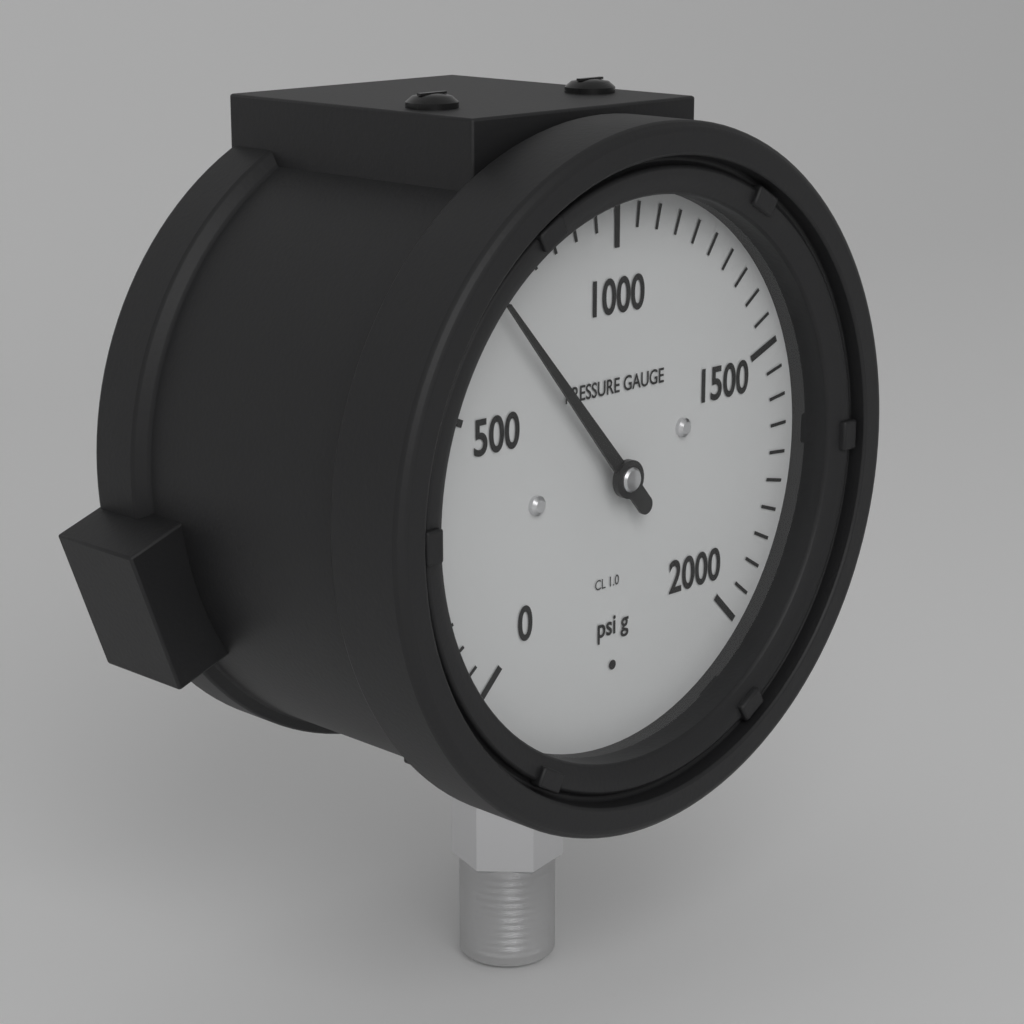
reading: 700 psi
